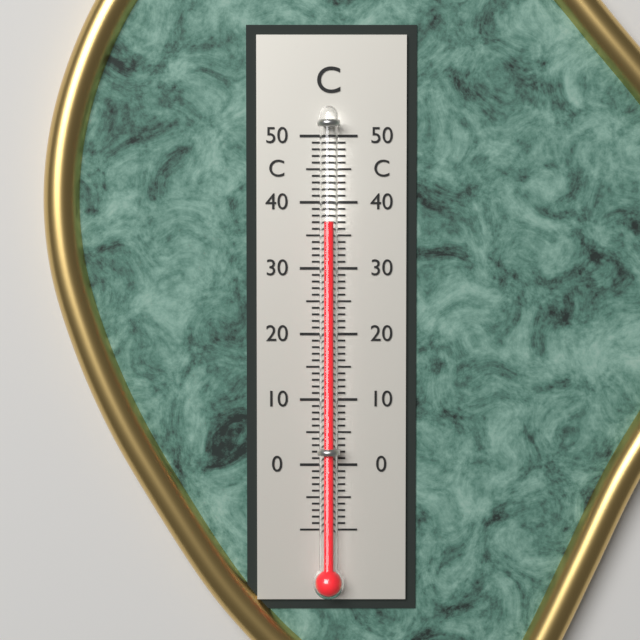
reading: 37 °C
